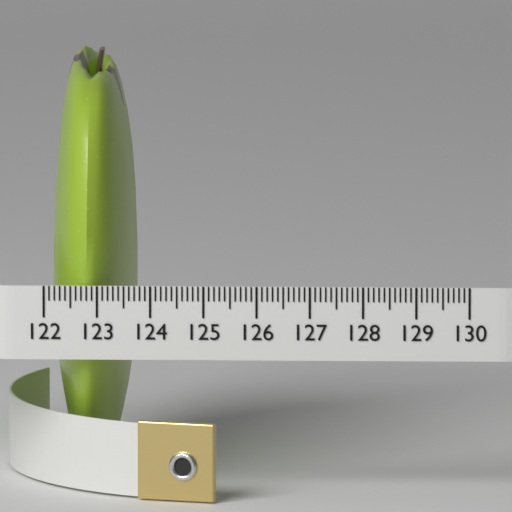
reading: 123.6 (no unit)
